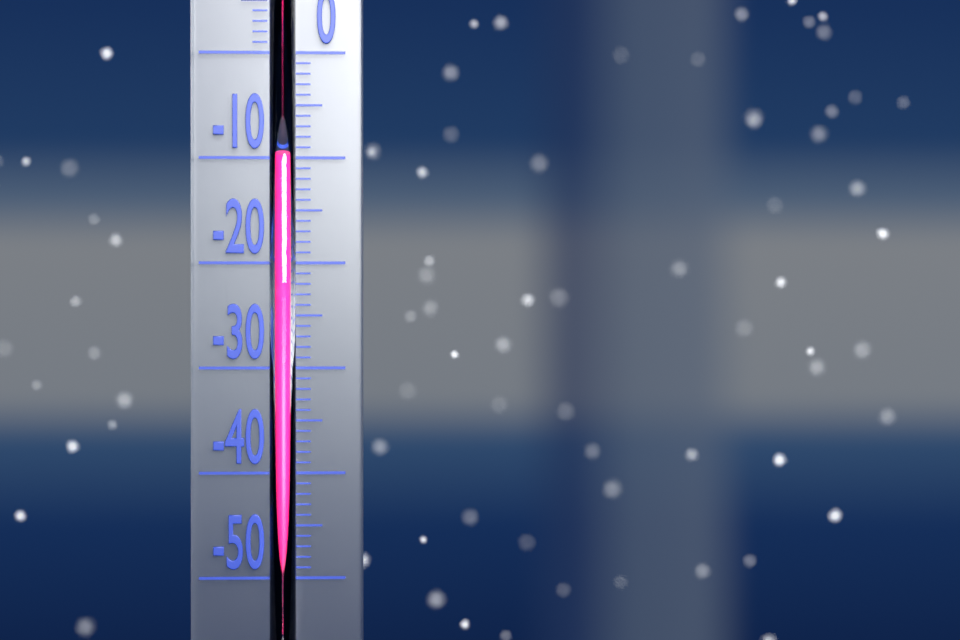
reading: -10 °C
